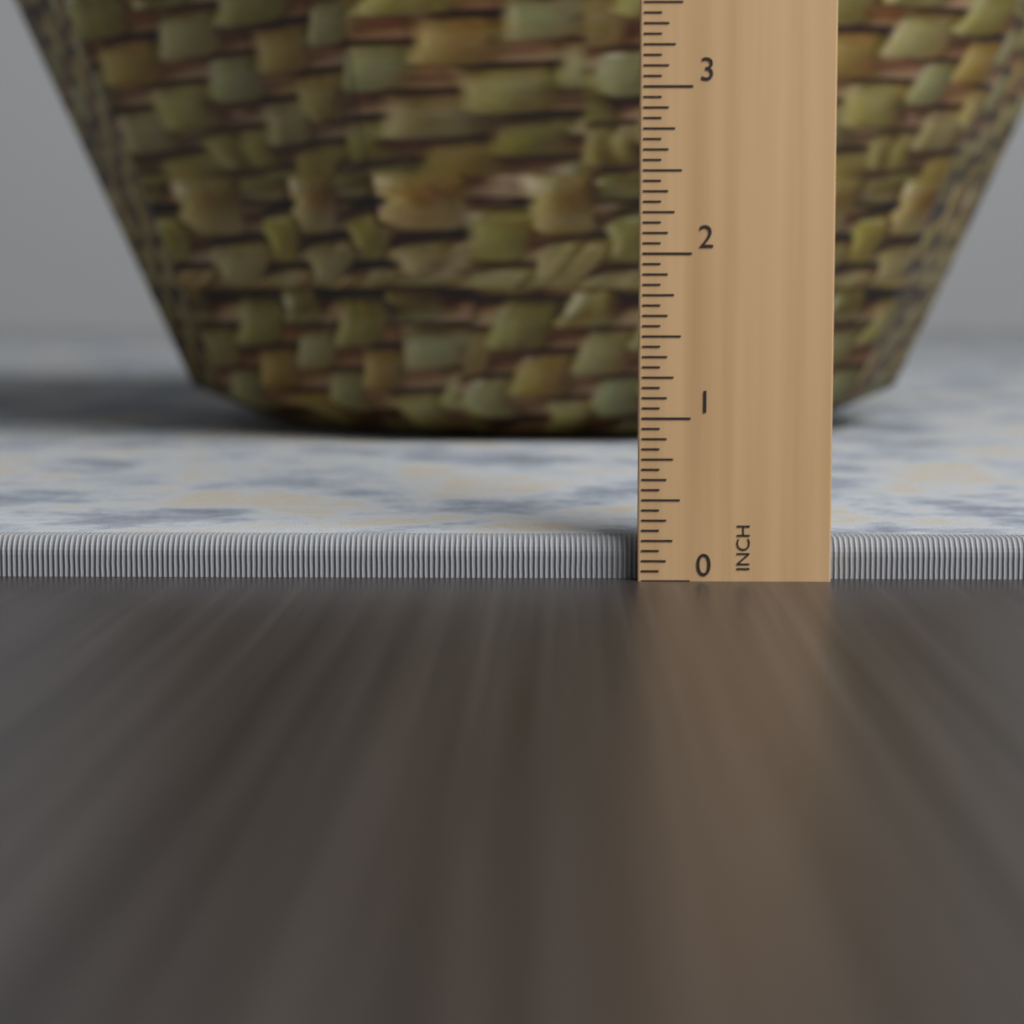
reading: 0.2500 in
